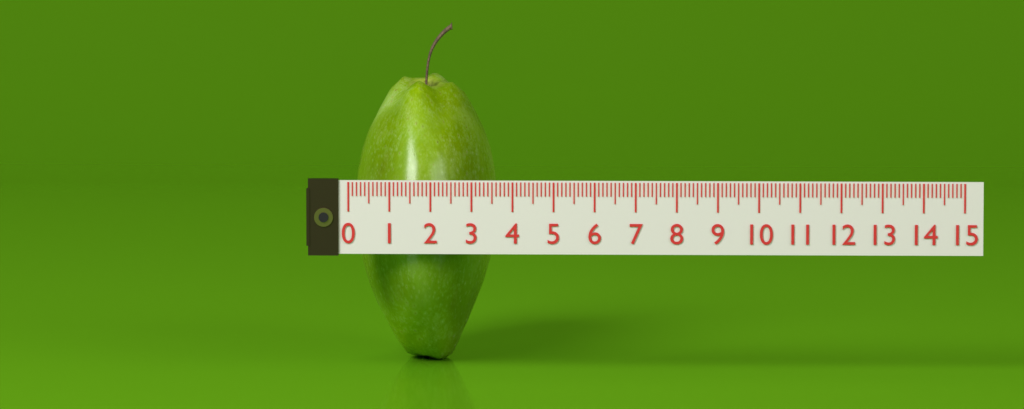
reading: 3.5 (no unit)
